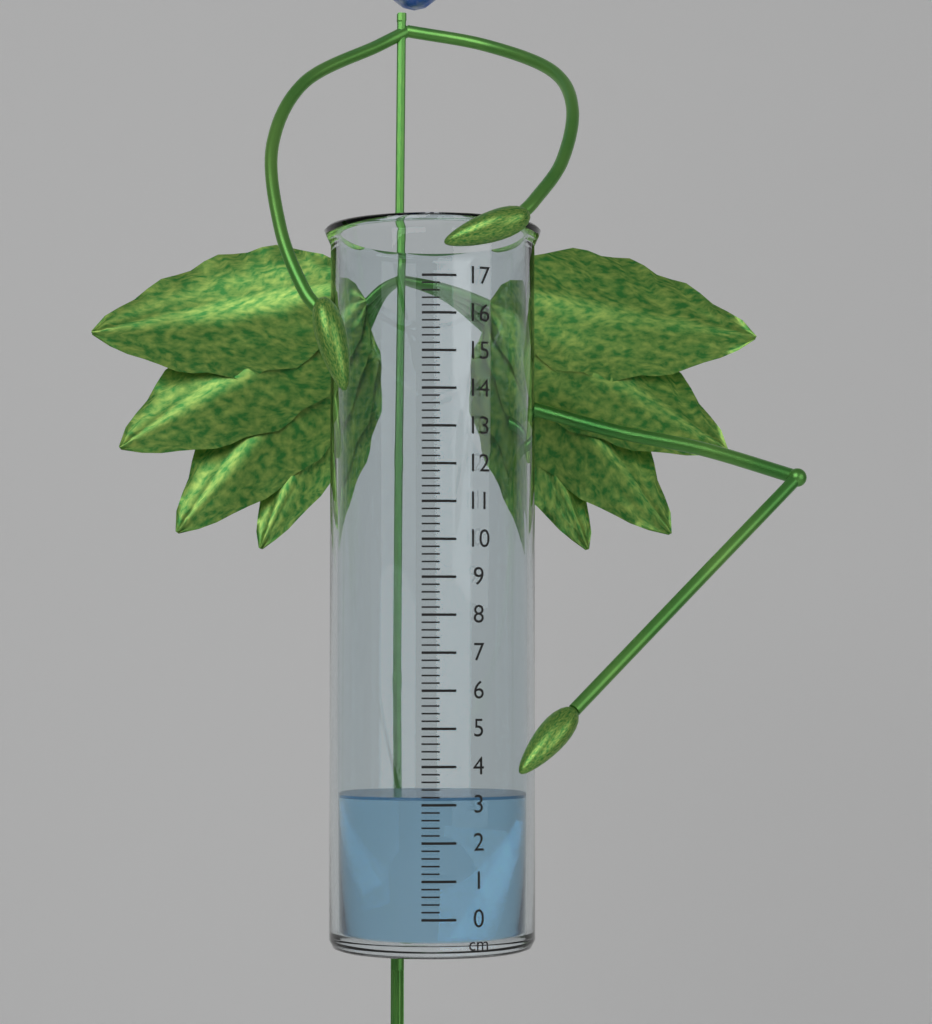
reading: 3.2 cm
